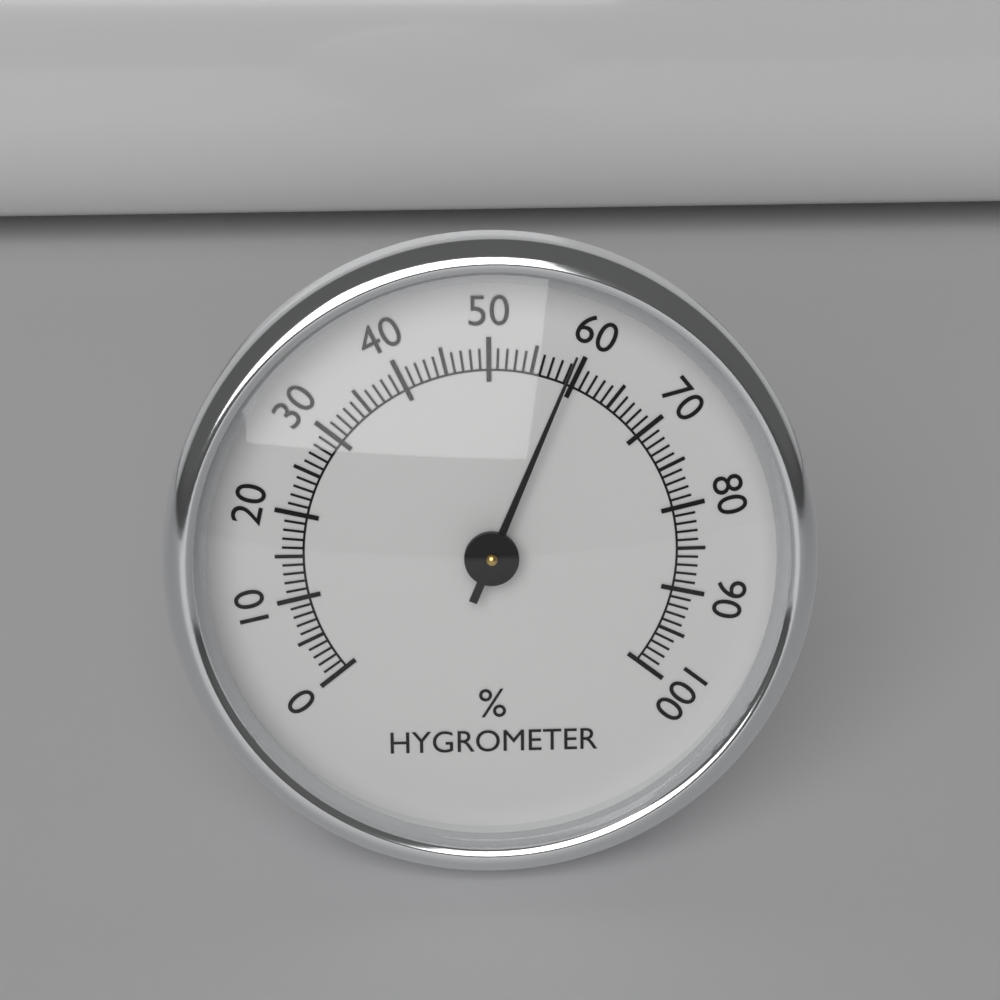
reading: 59 %
